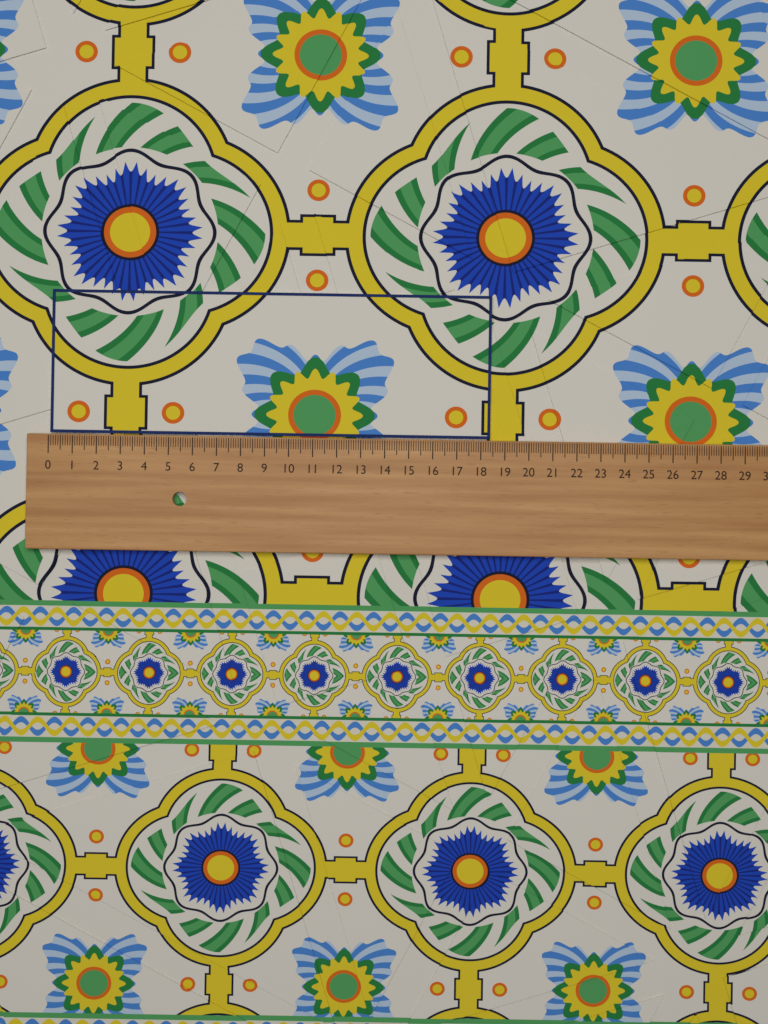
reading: 18.4 (no unit)
